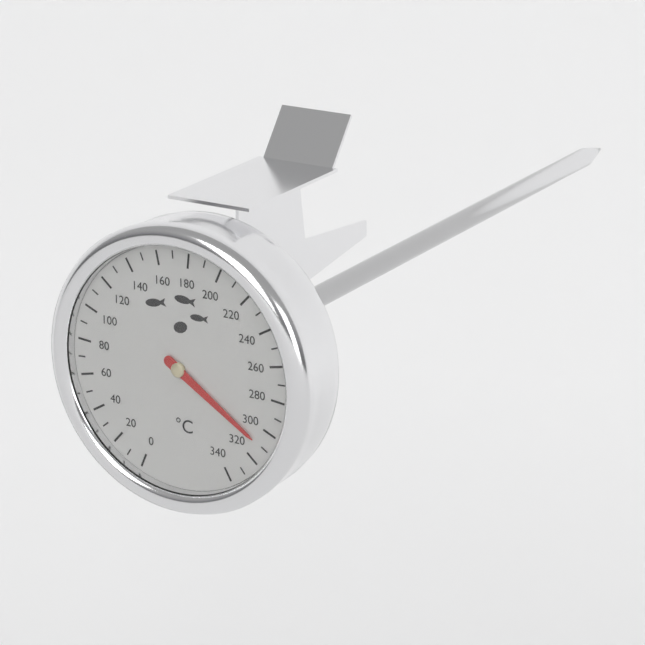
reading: 310 °C
